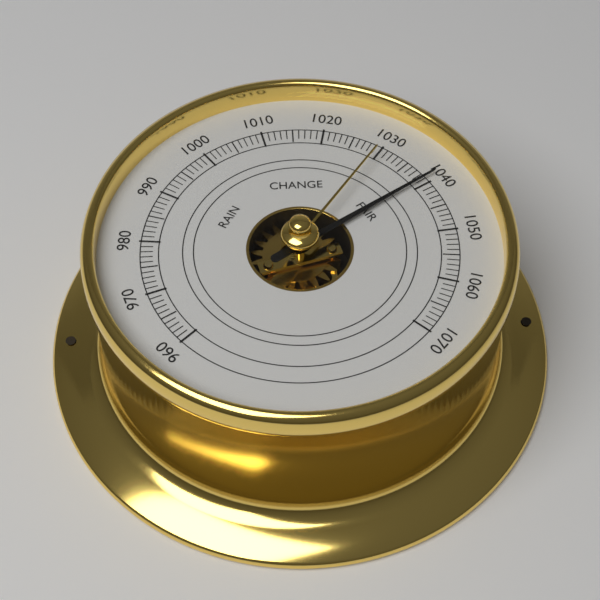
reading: 1039 (no unit)
